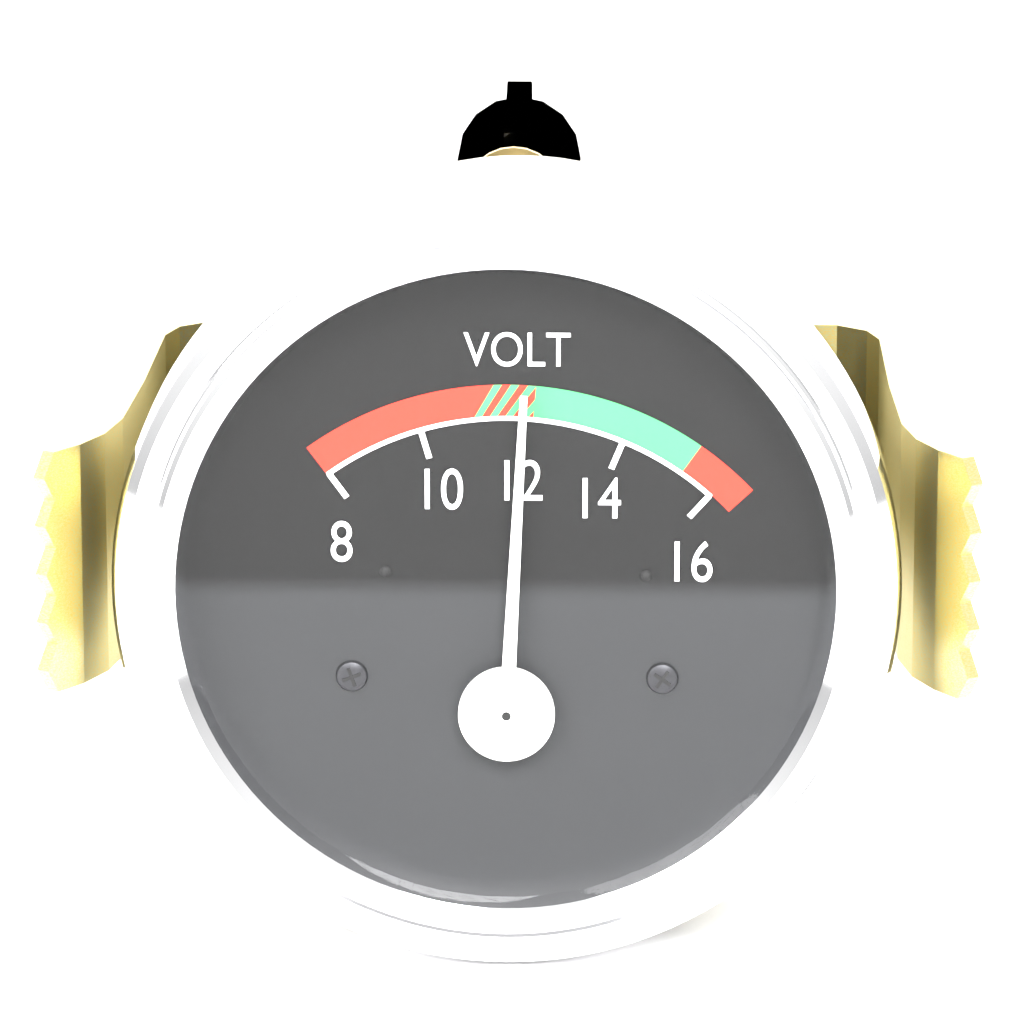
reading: 12 V
